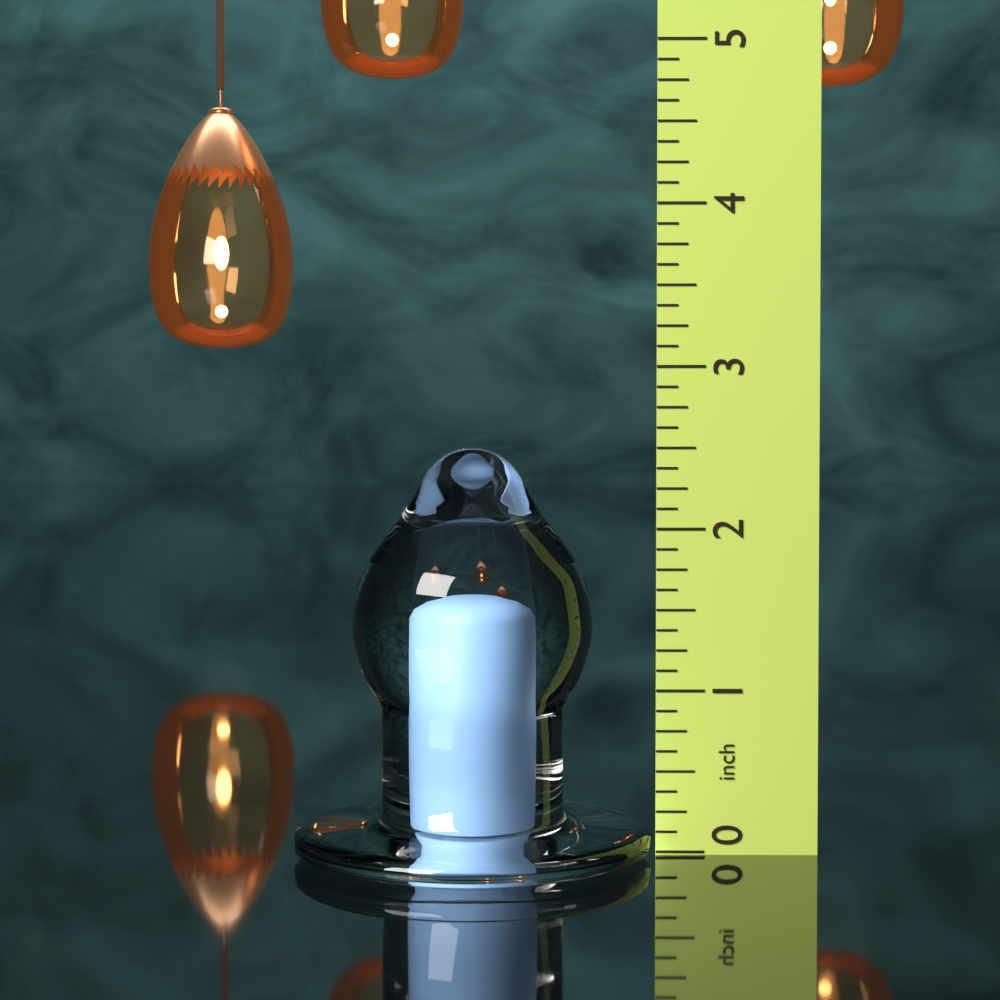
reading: 2.500 in
